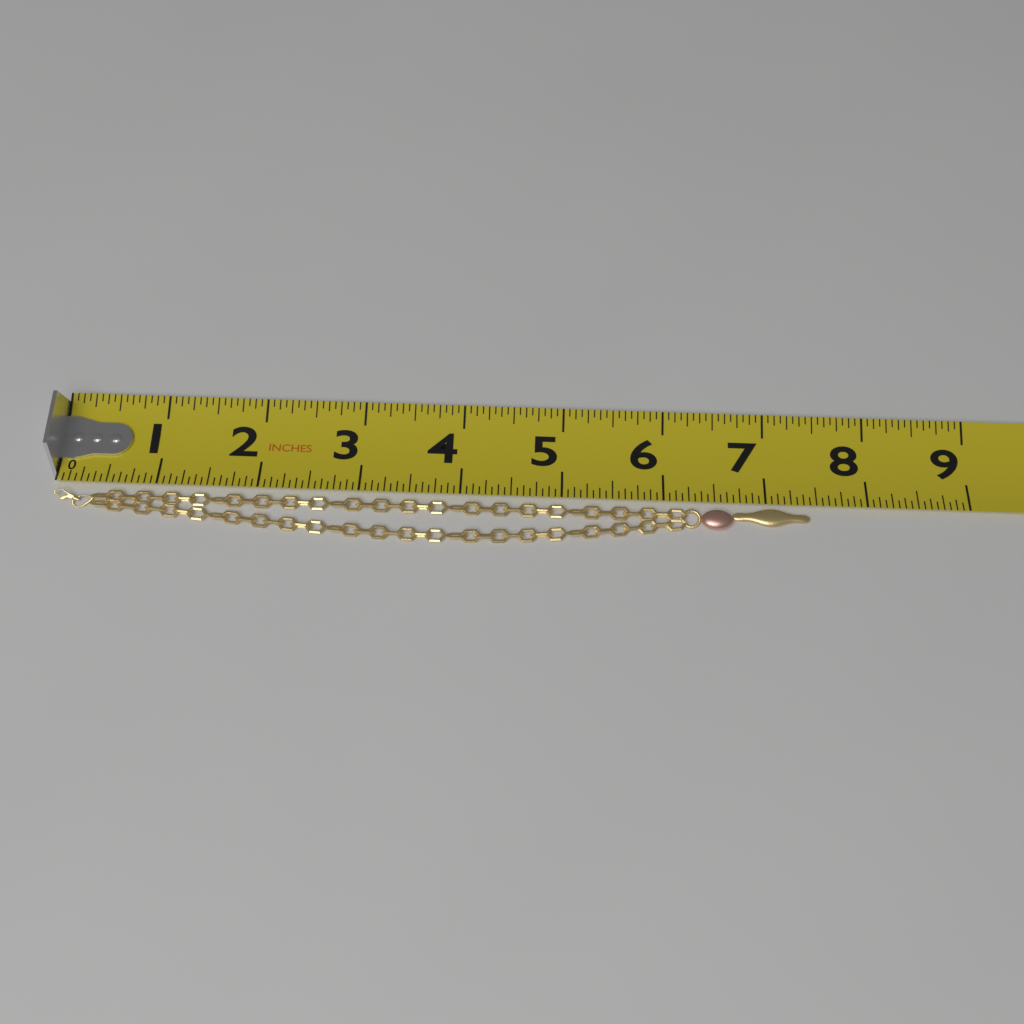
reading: 7.4375 in
